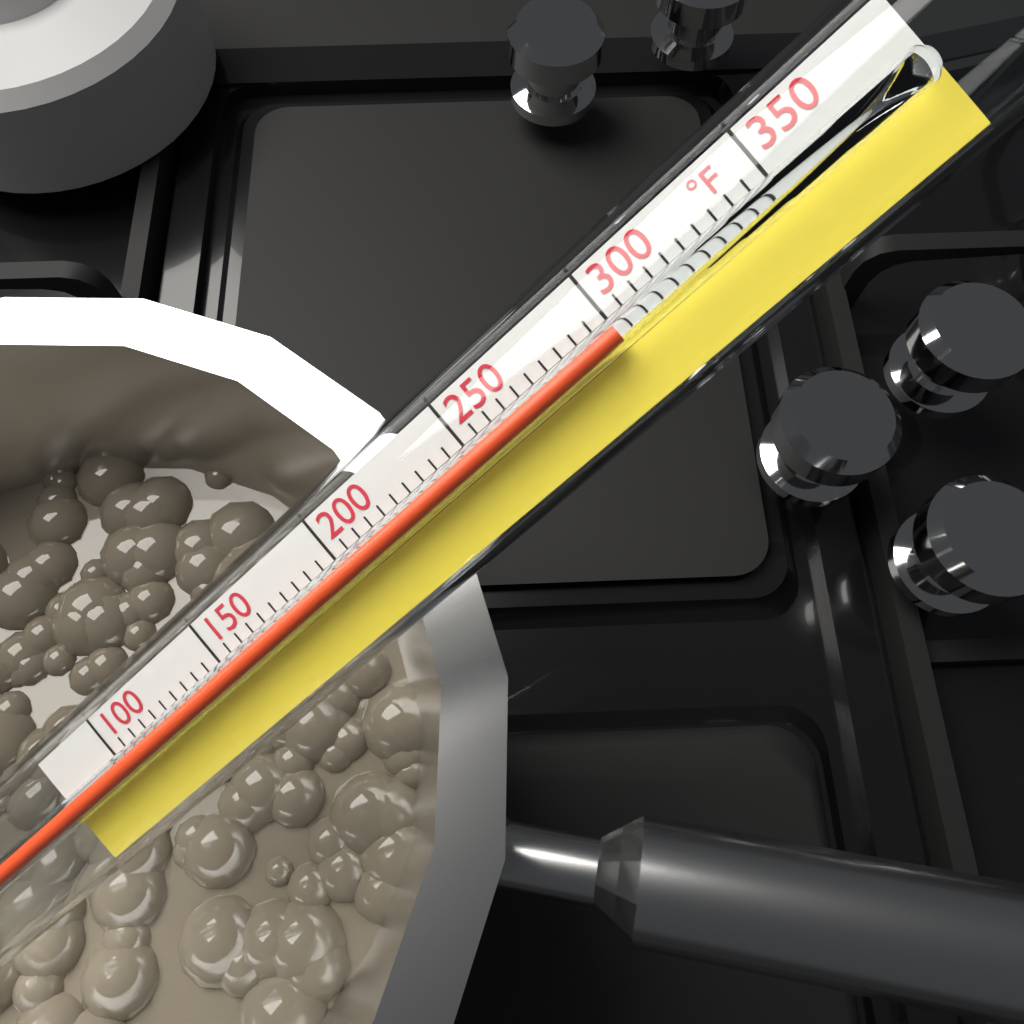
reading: 300 °F
